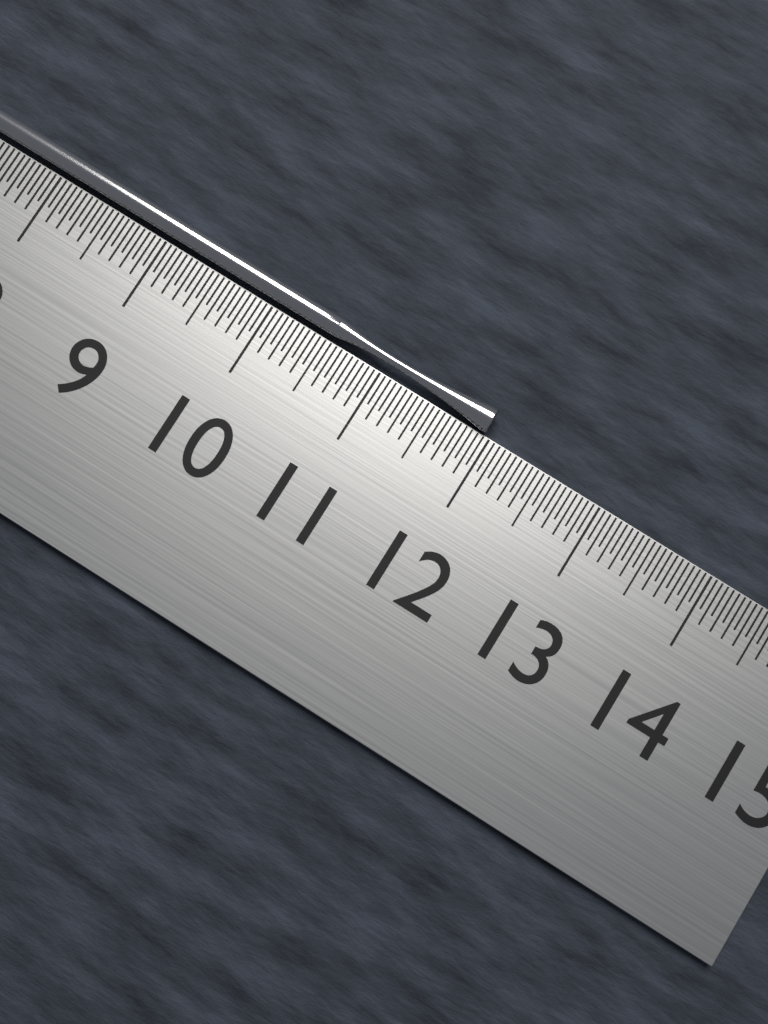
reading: 11.95 cm
